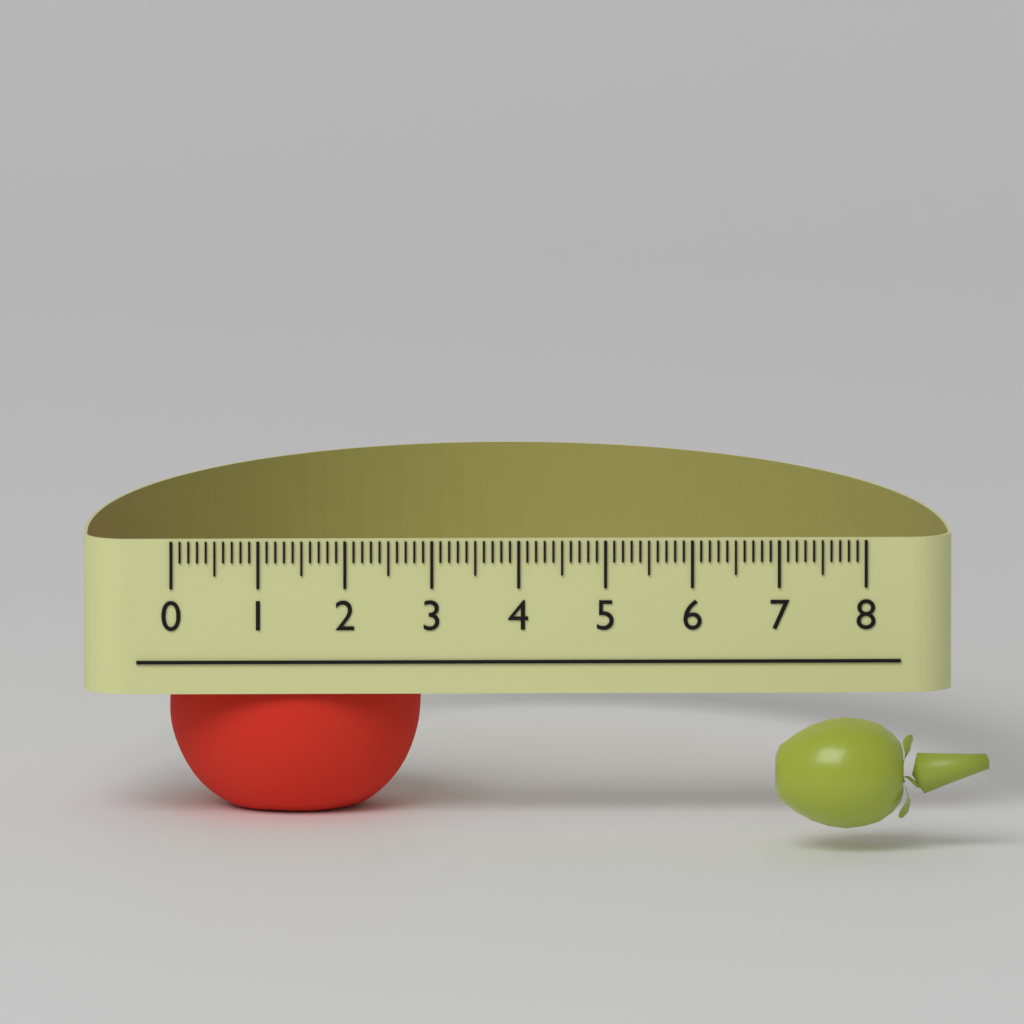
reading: 2.9 (no unit)
